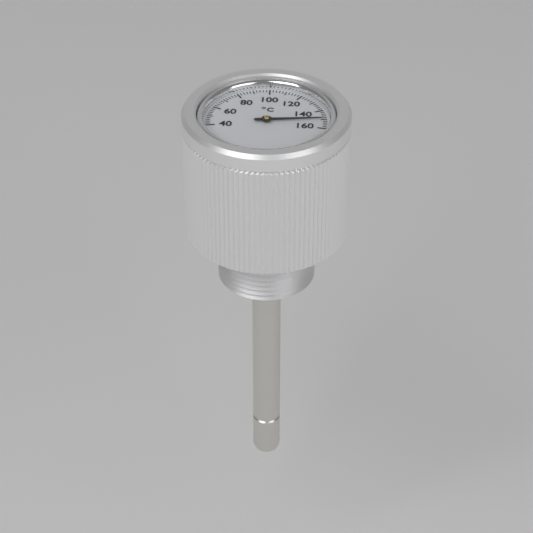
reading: 150 °C
